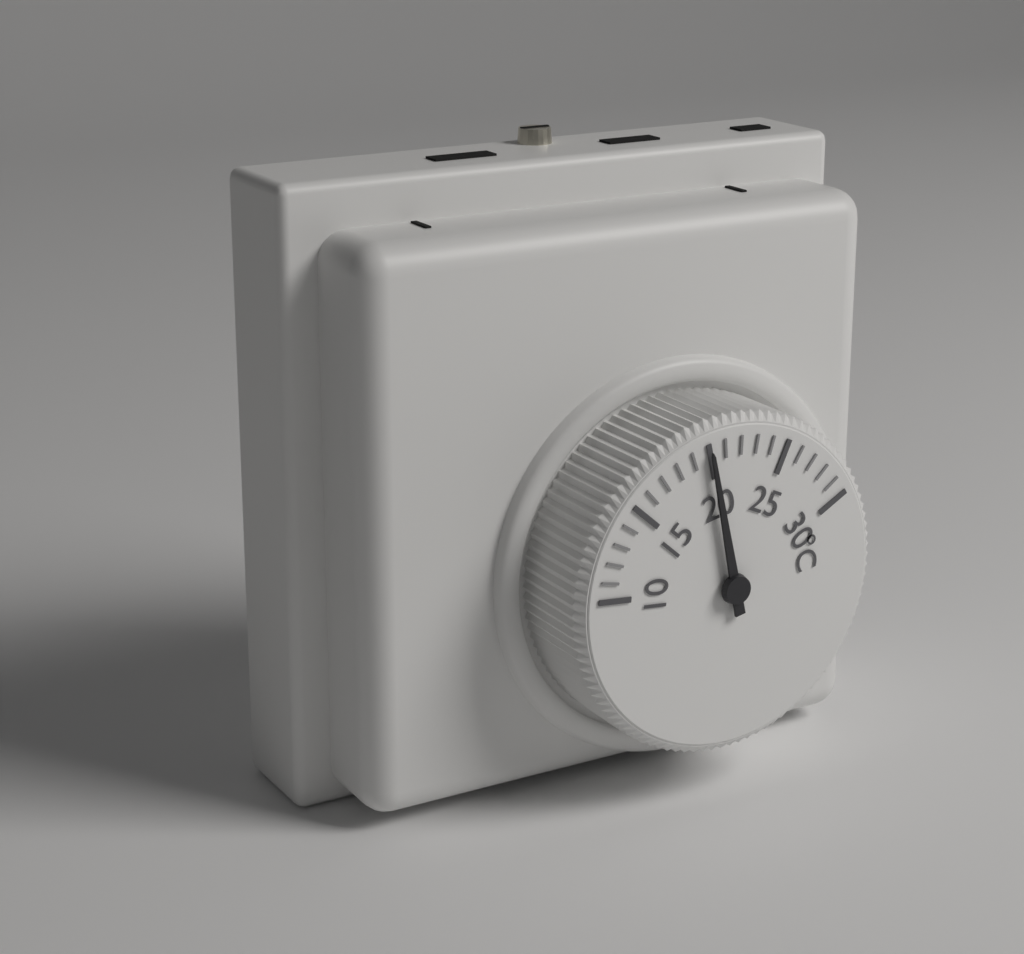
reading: 20 °C
